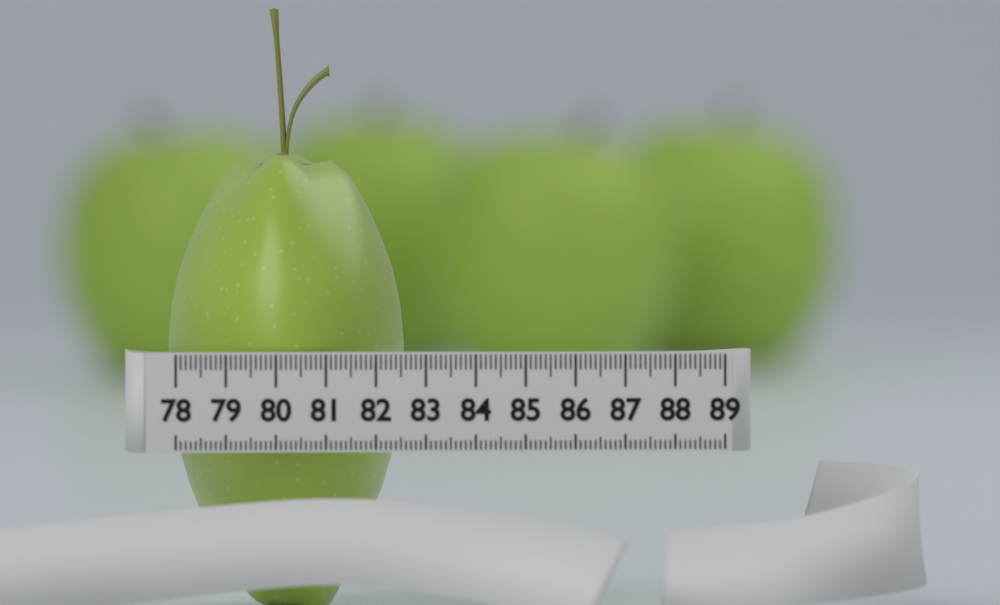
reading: 82.8 (no unit)
